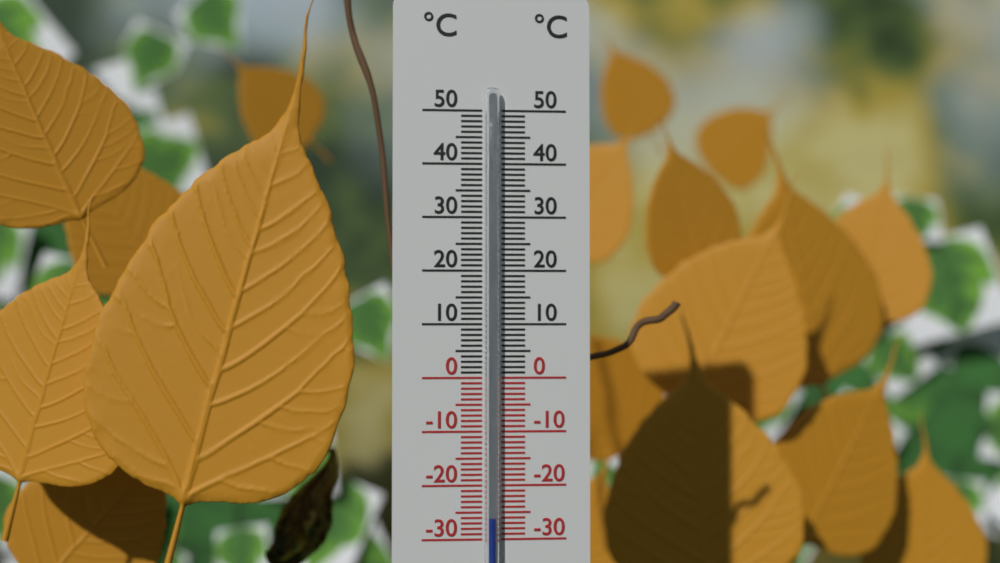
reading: -26 °C
